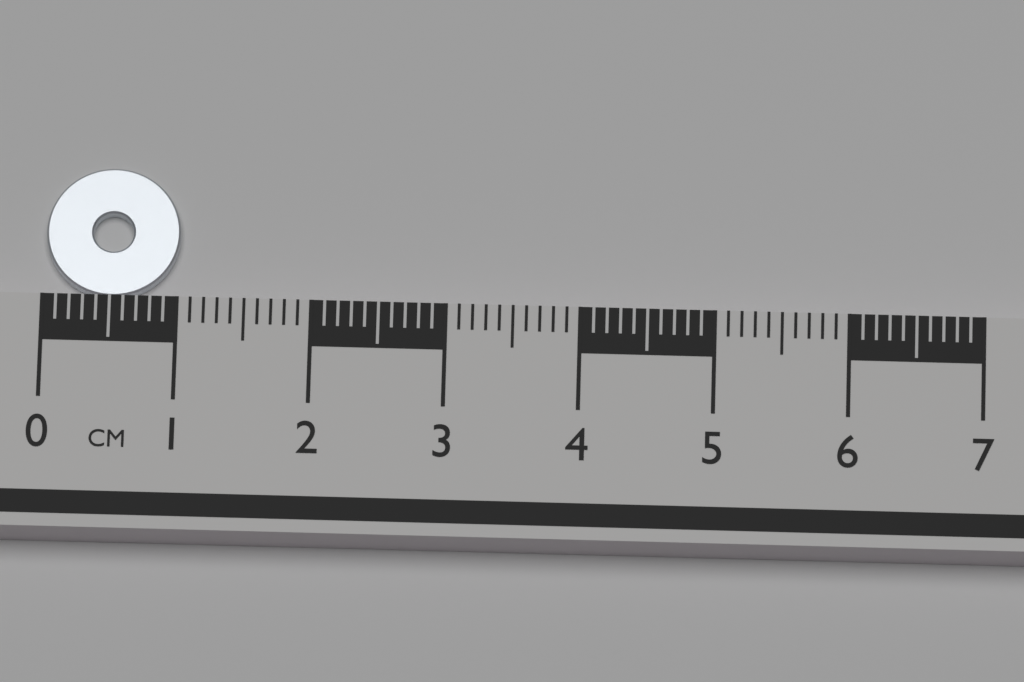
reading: 1.0 cm
